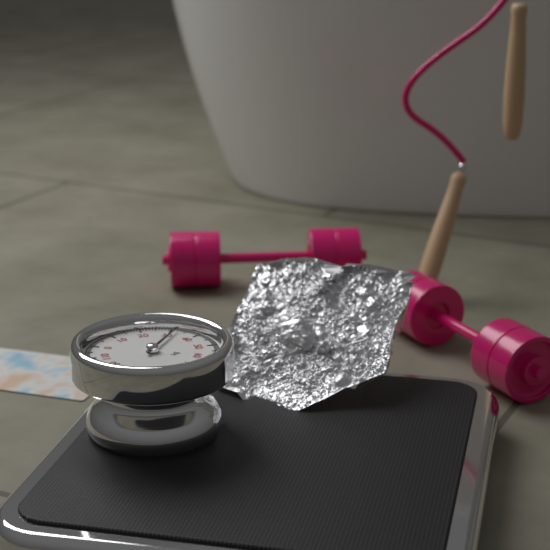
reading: 32 kg
